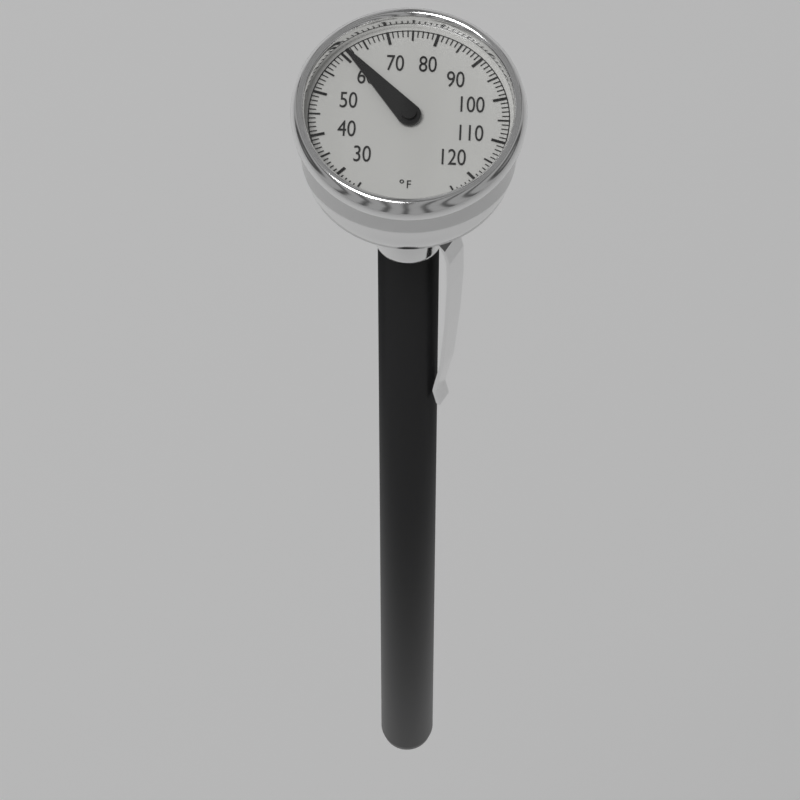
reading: 61 °F
